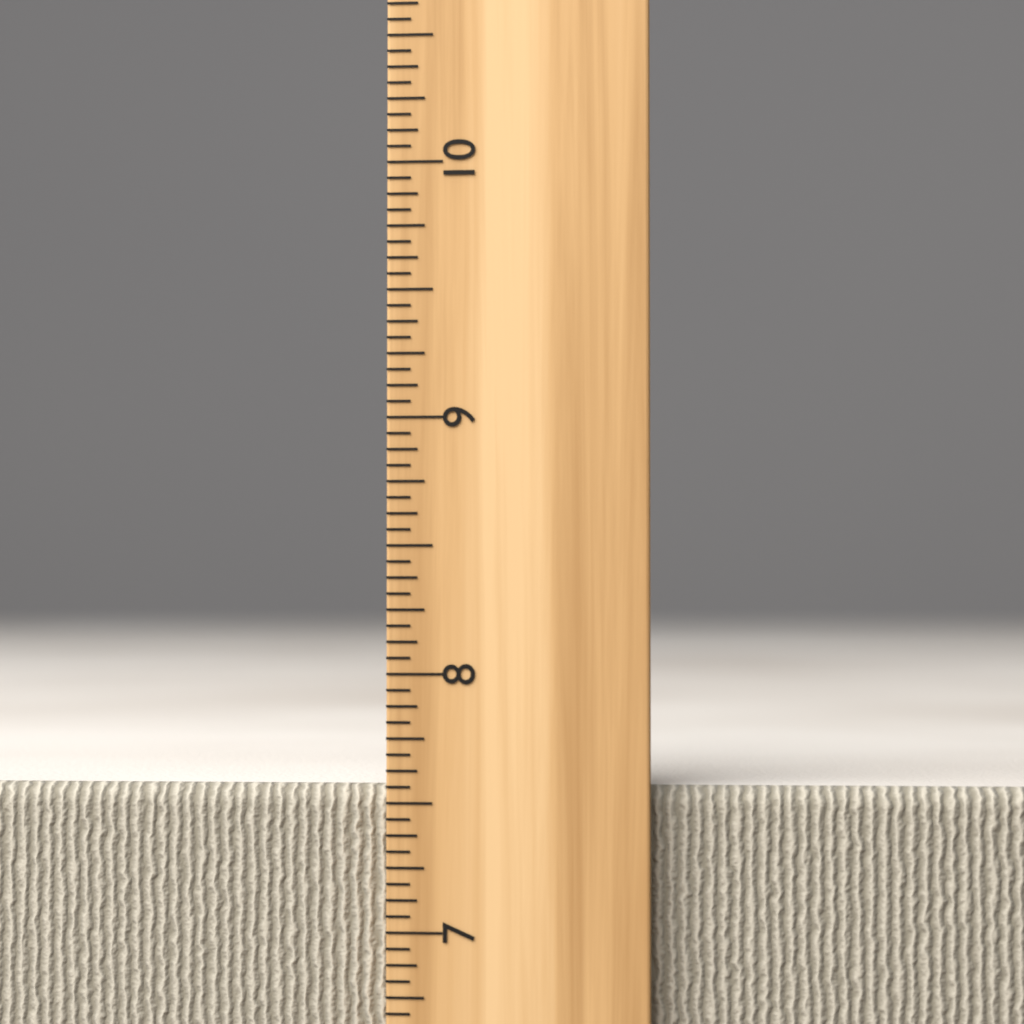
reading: 7.5625 inch
